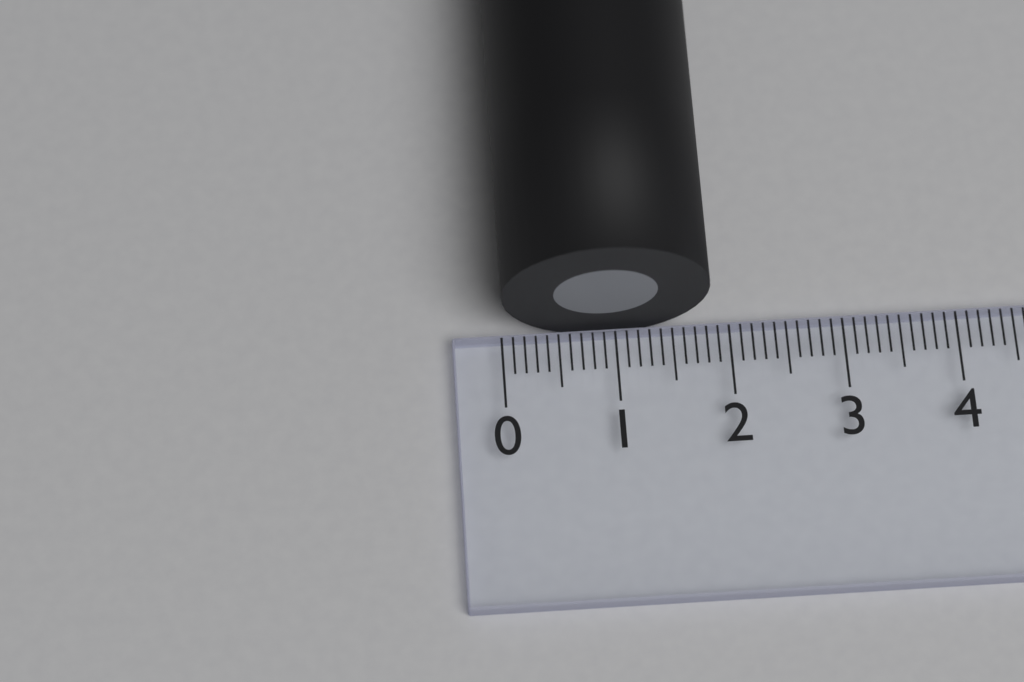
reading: 1.8 (no unit)
